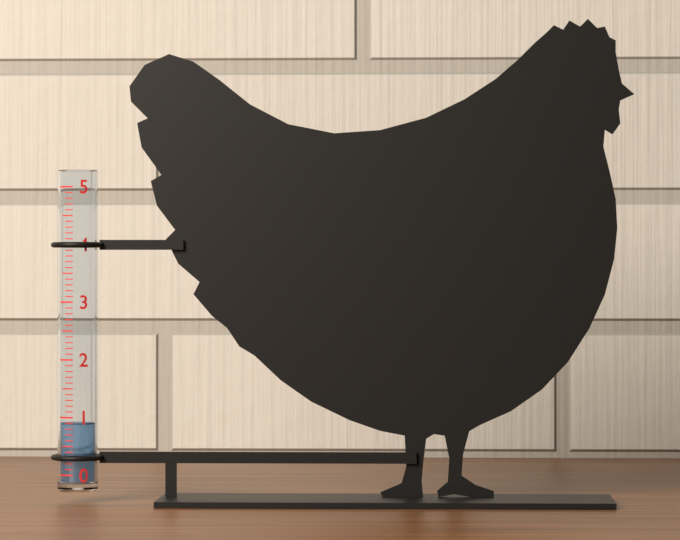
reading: 0.9 (no unit)
